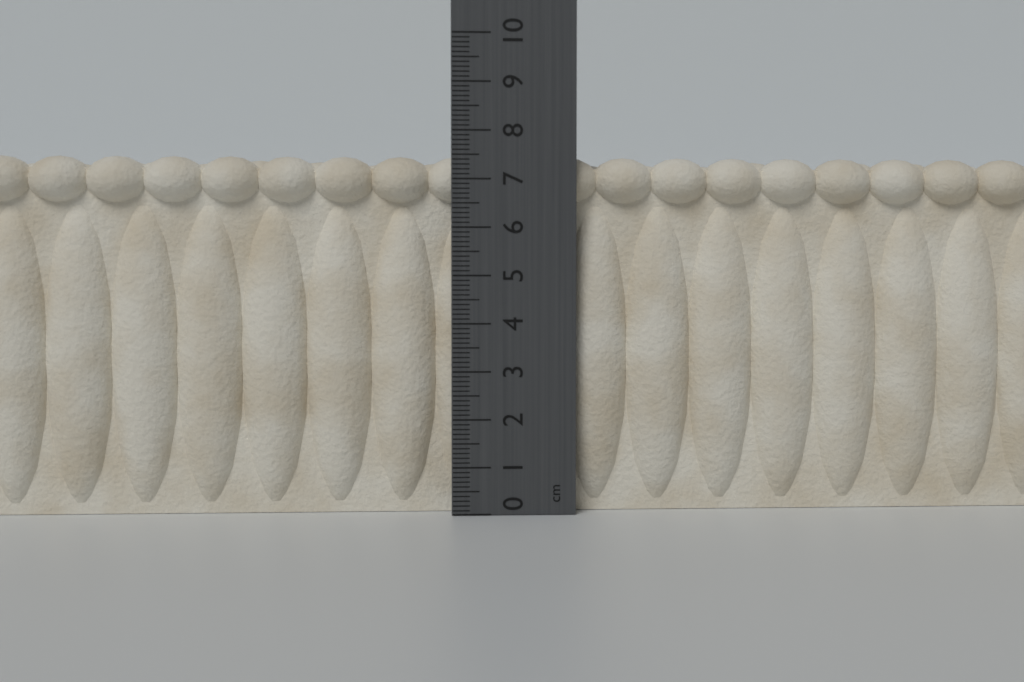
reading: 7.5 cm
